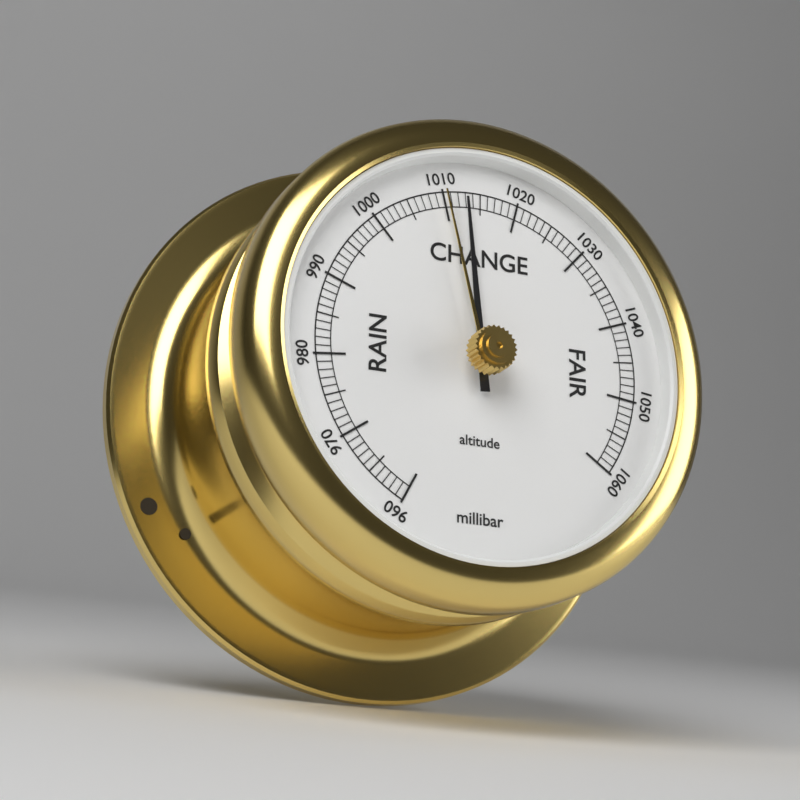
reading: 1013 millibar
